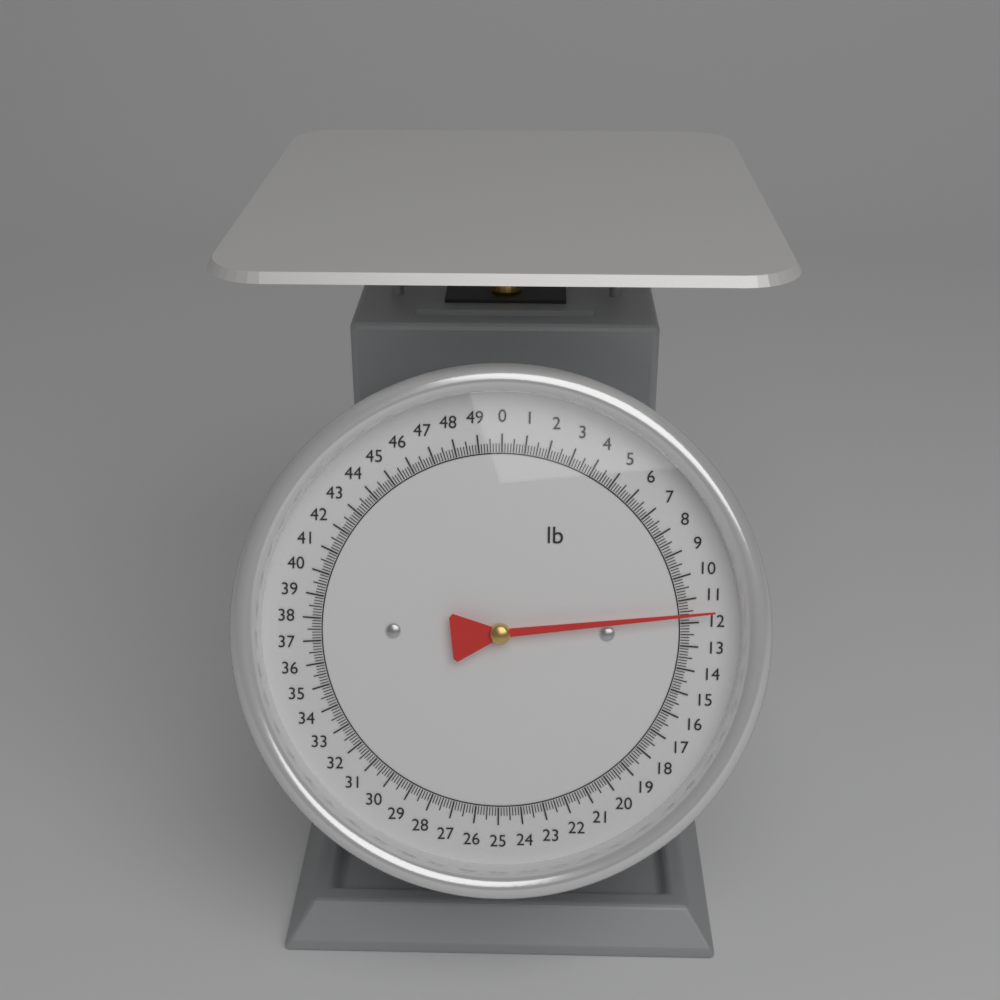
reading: 11.625 lb
